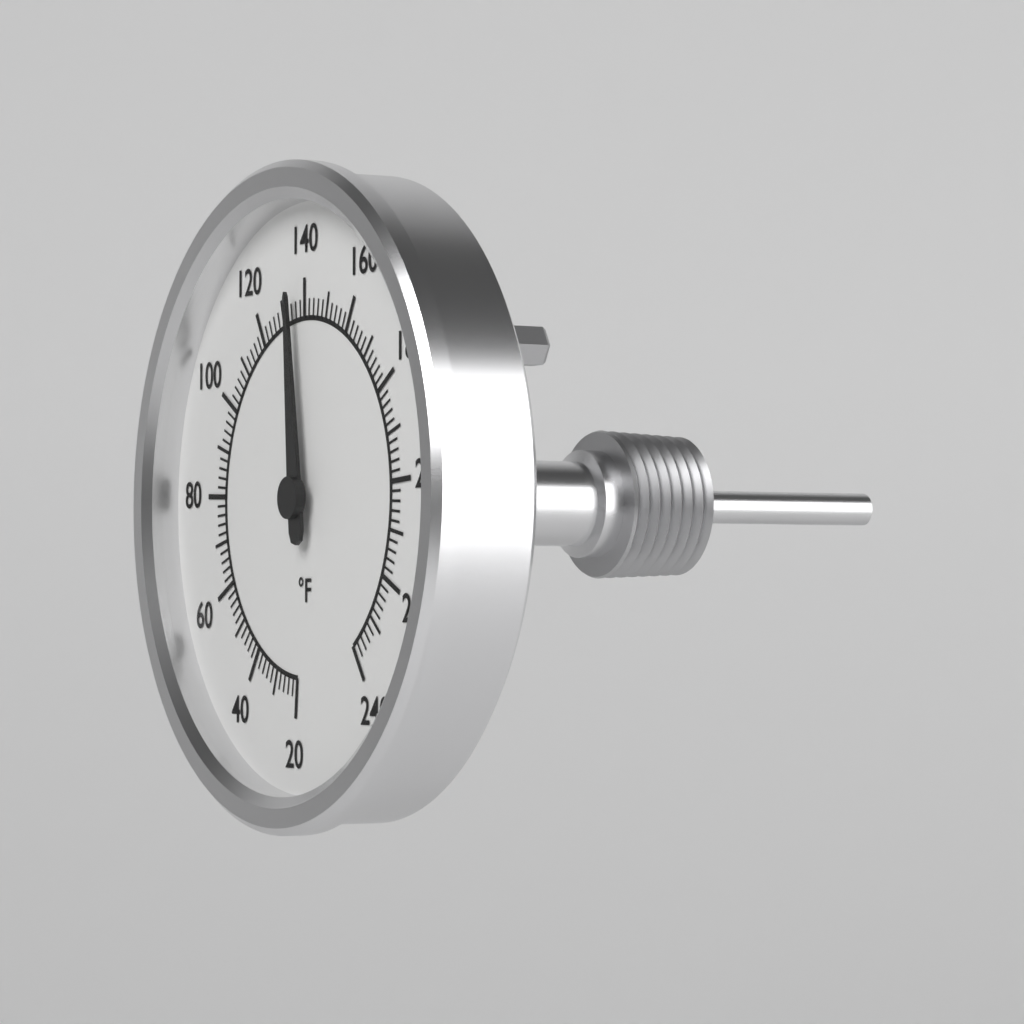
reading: 136 °F
